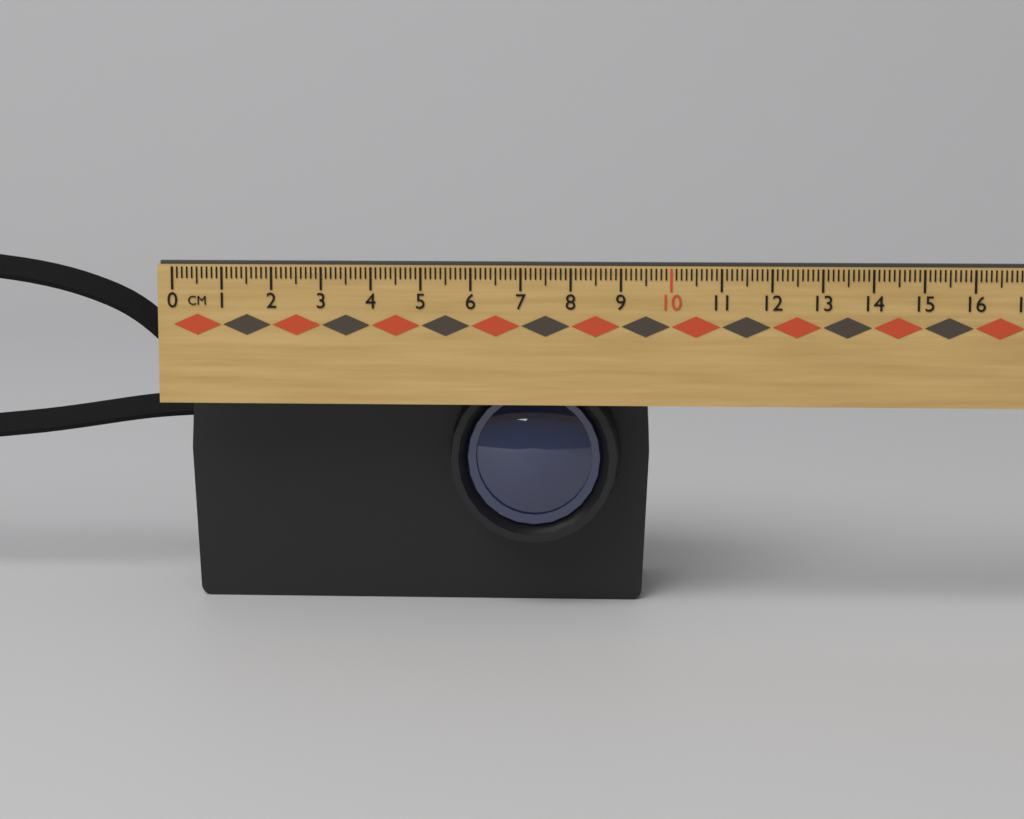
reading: 9.6 cm
